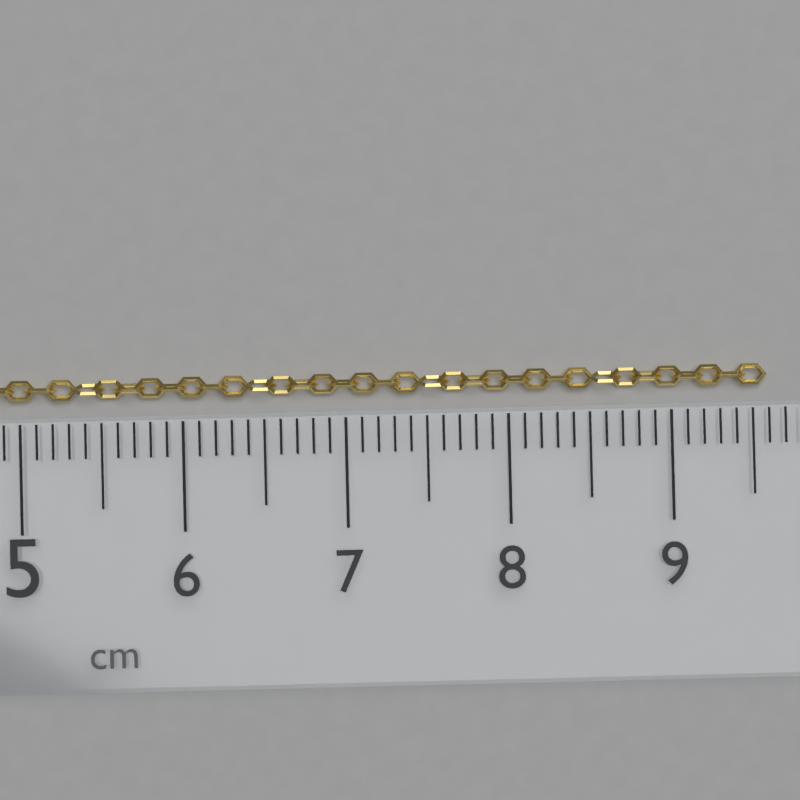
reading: 9.6 cm
